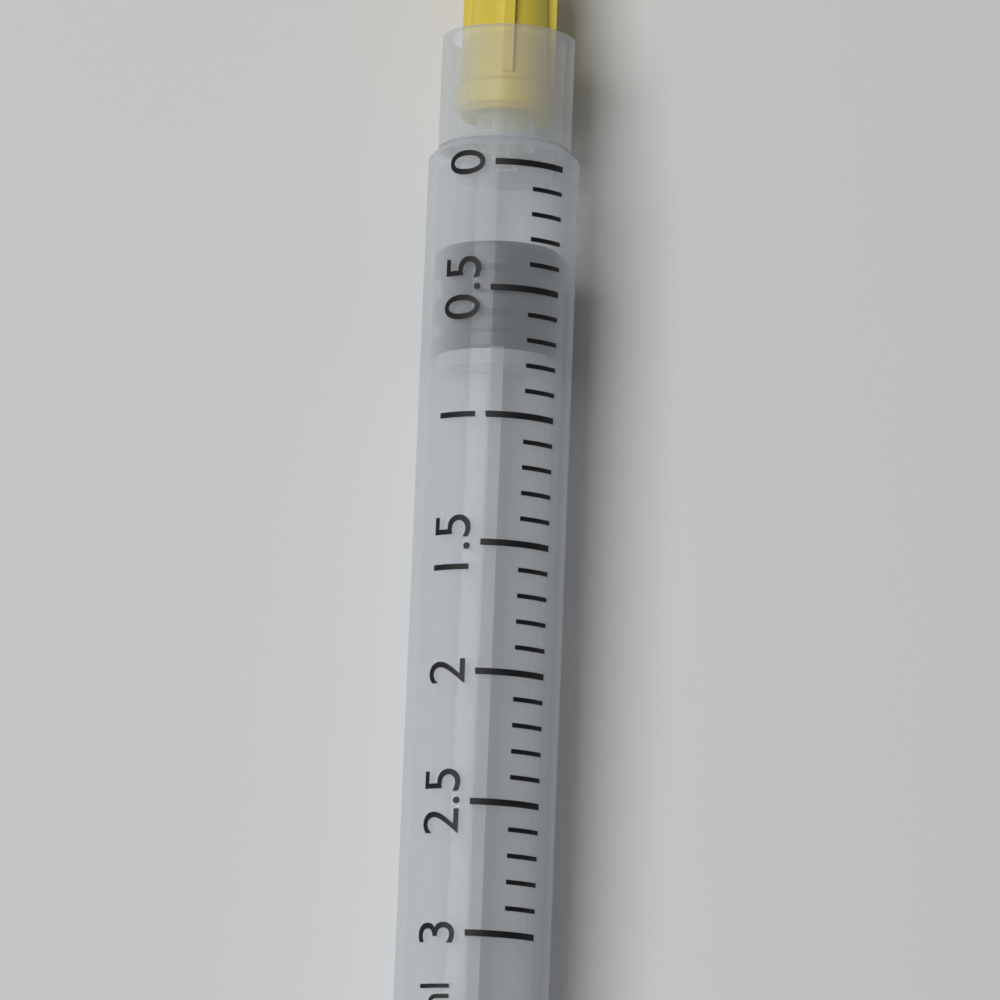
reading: 0.3 ml
